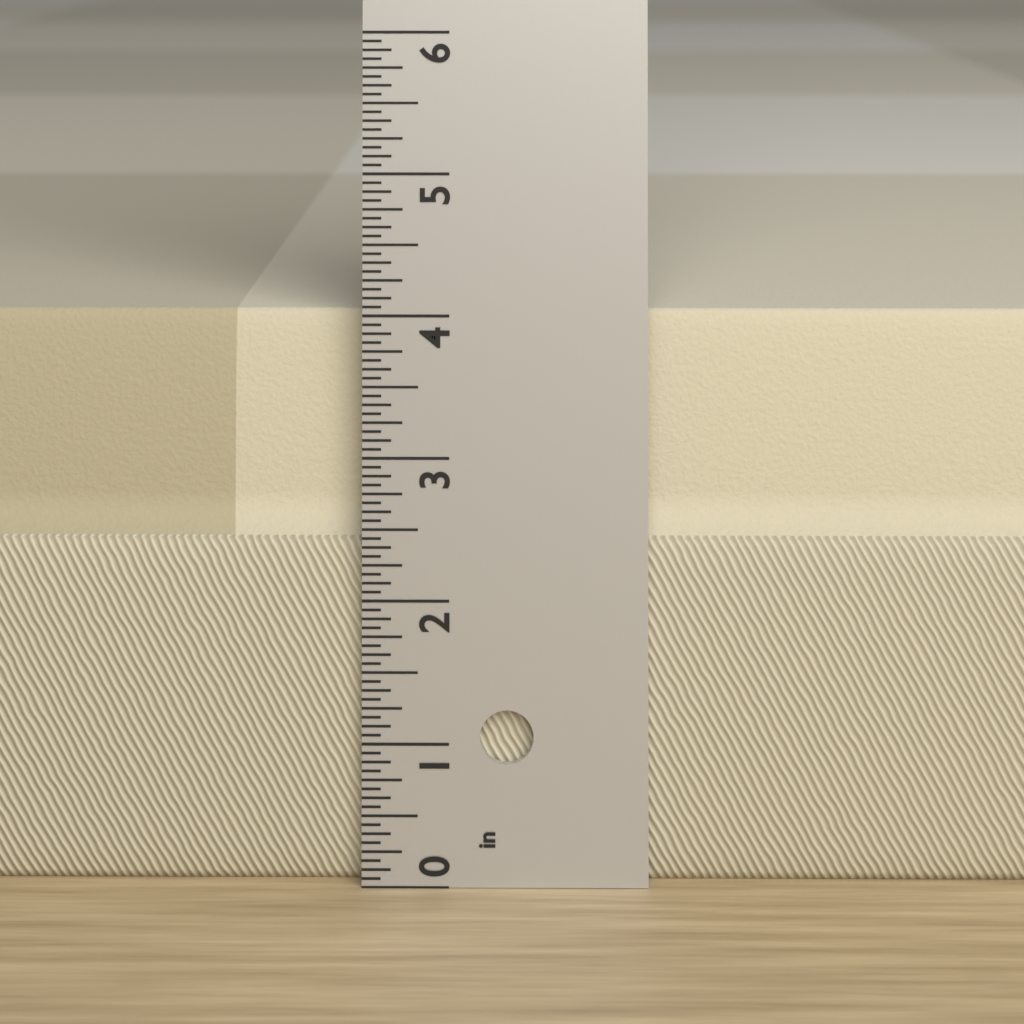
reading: 4.0000 in
